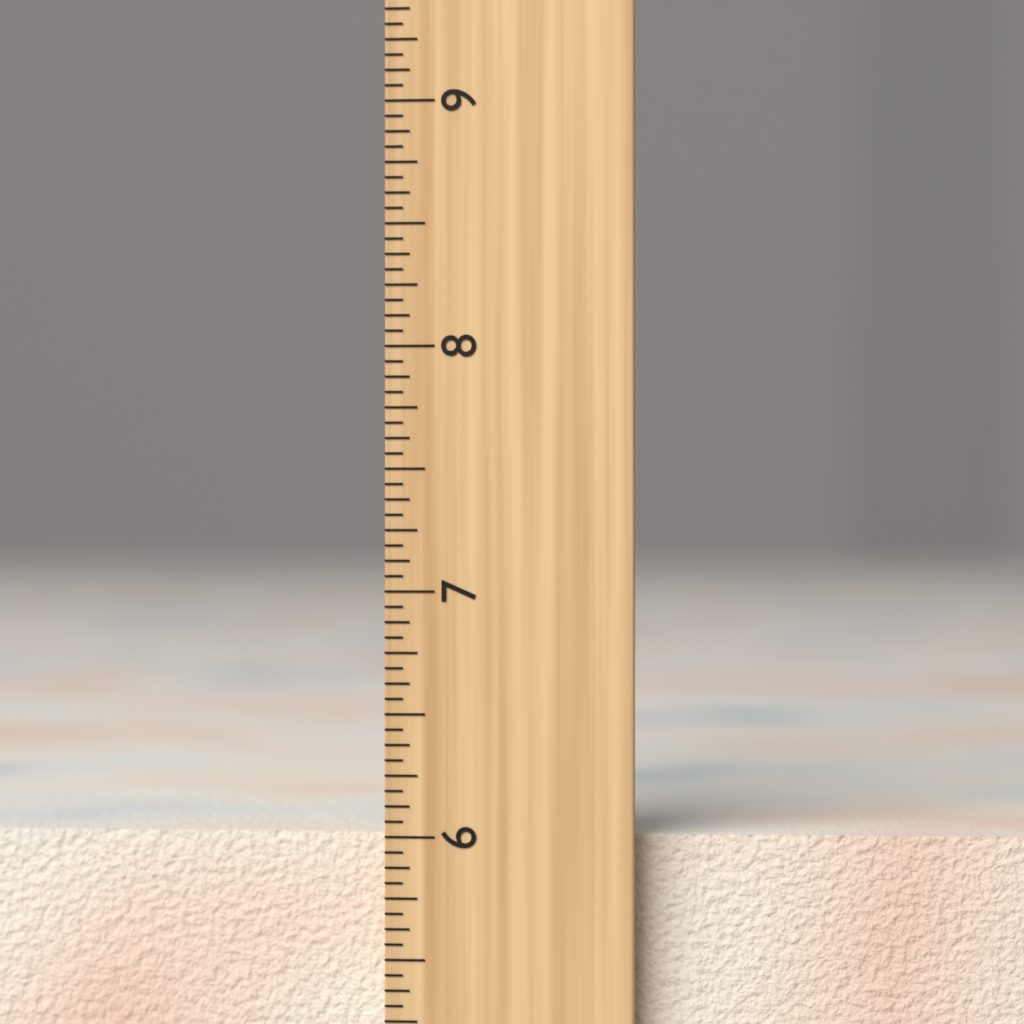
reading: 6.0000 inch
